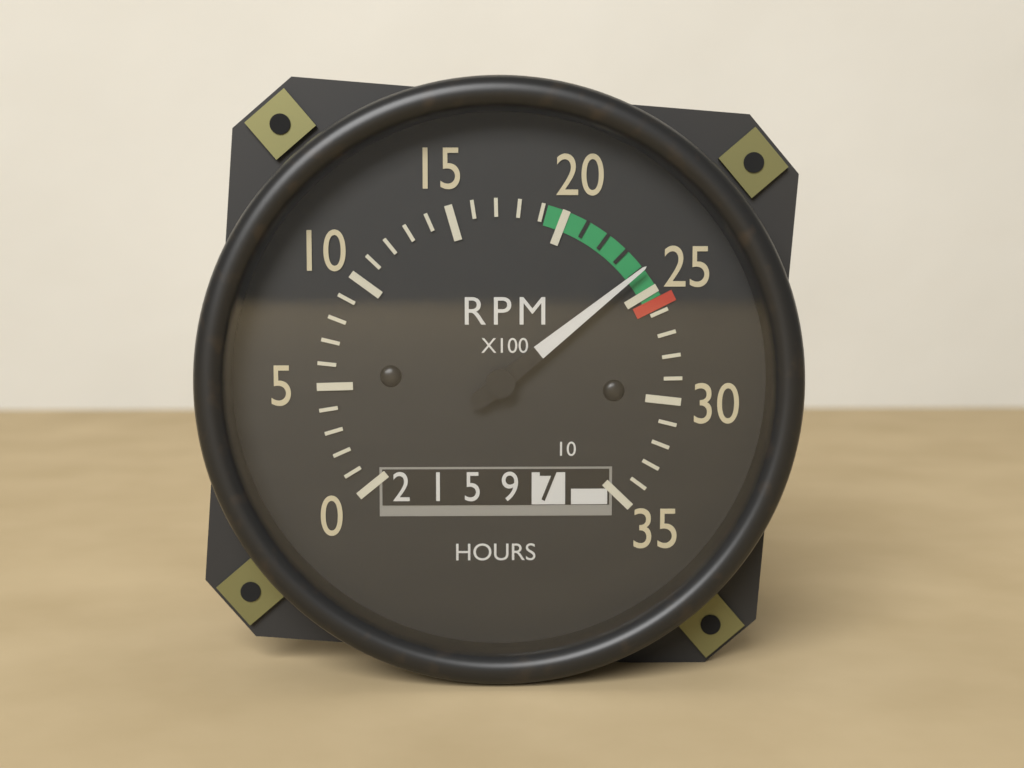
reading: 24 RPM x100
